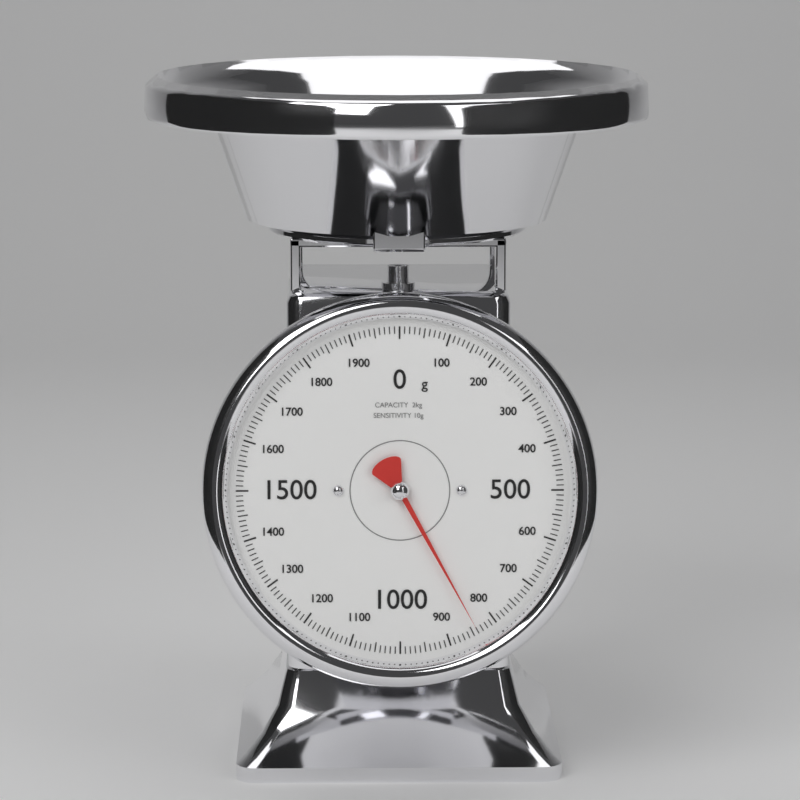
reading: 840 g
